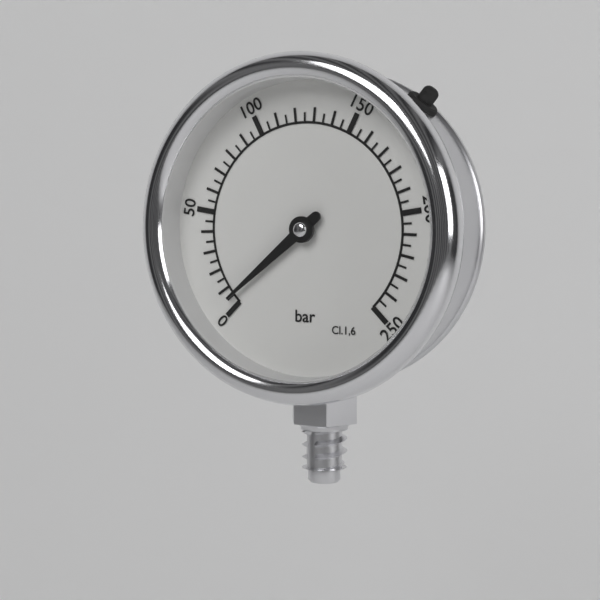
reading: 5 bar
